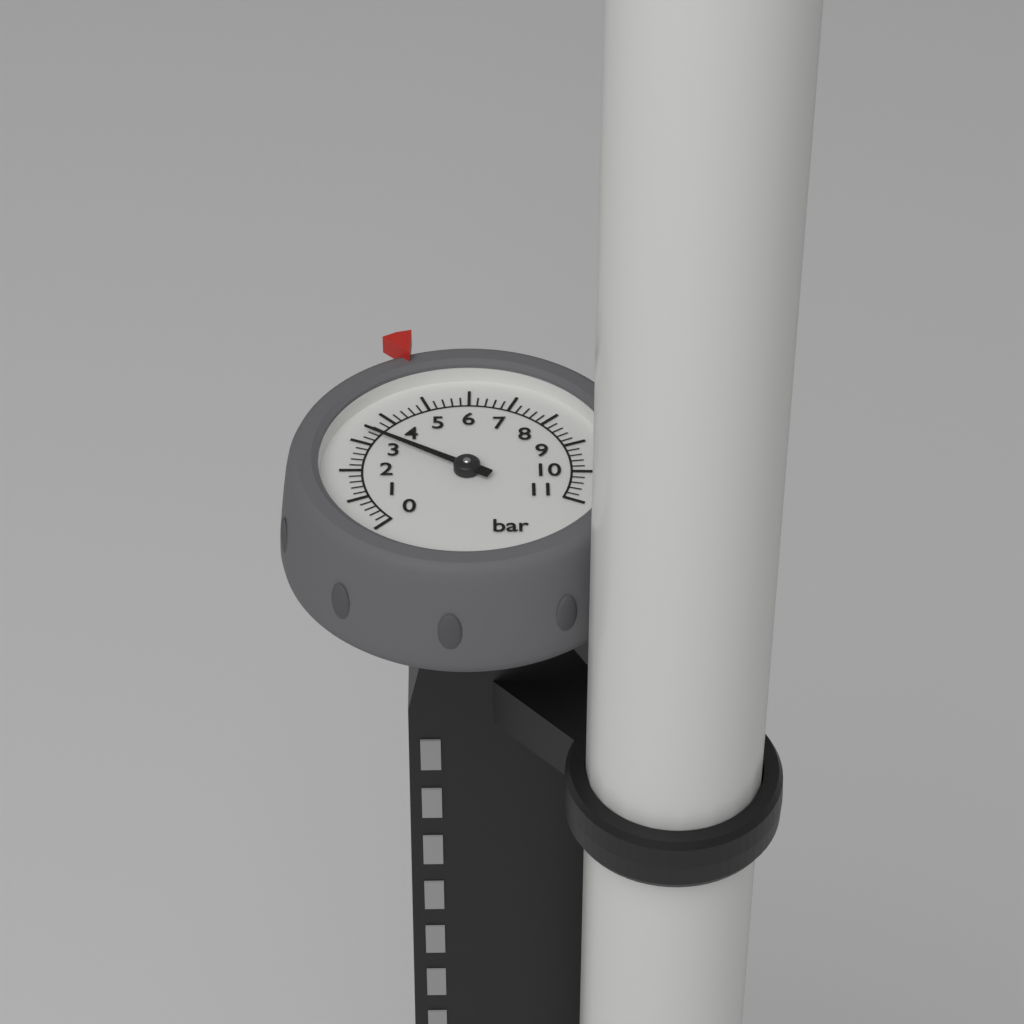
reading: 3.4 bar
